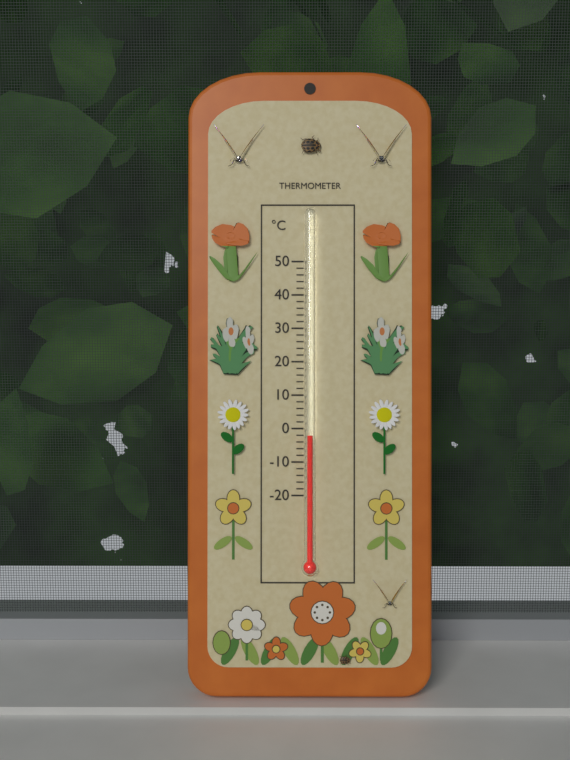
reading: -2 °C
